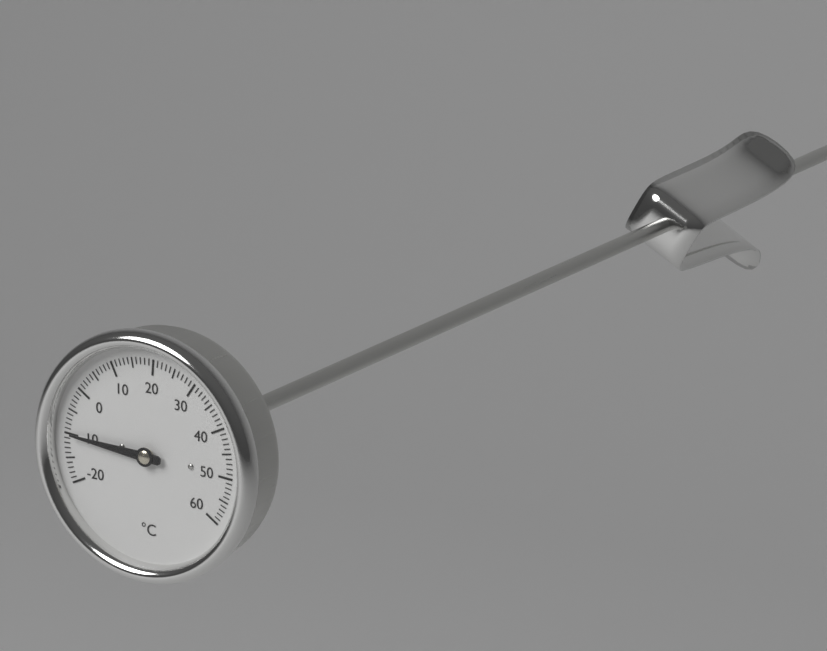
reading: -10 °C
